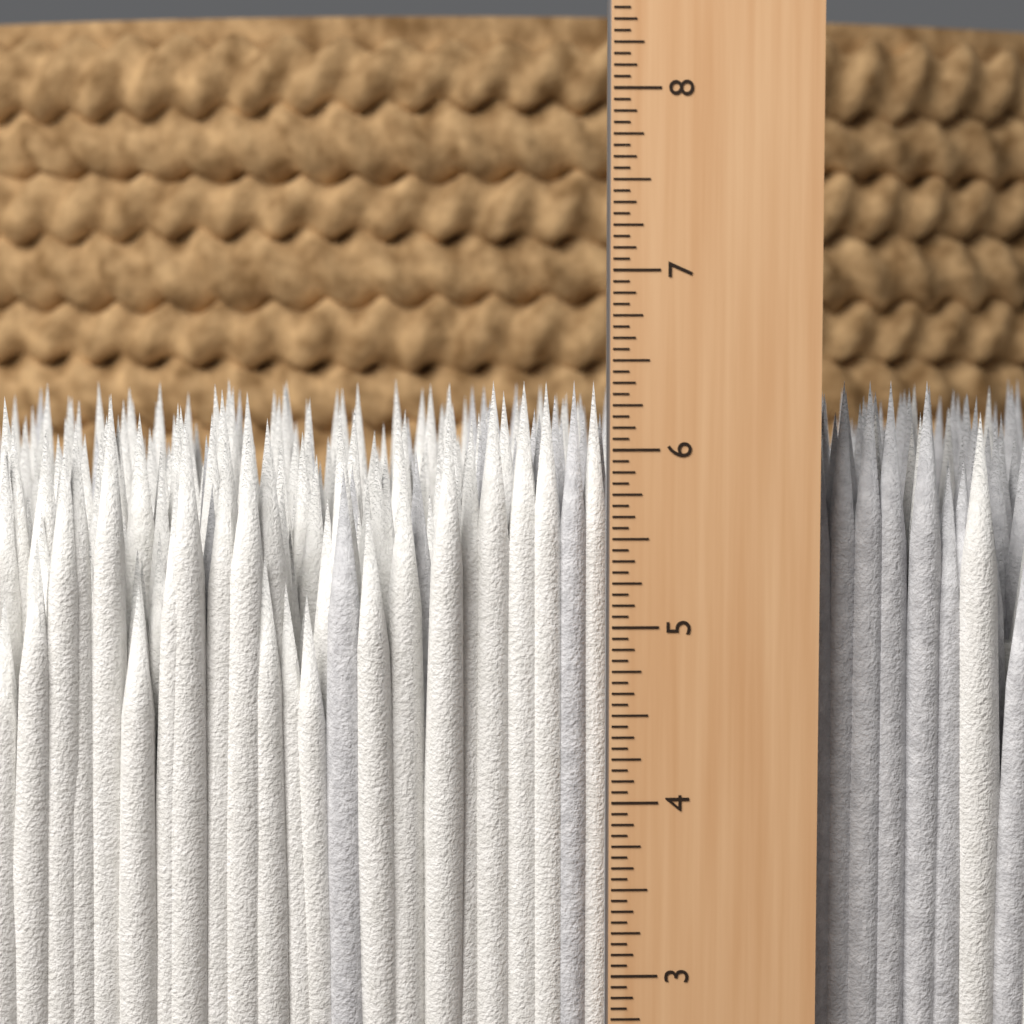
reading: 6.3750 in
